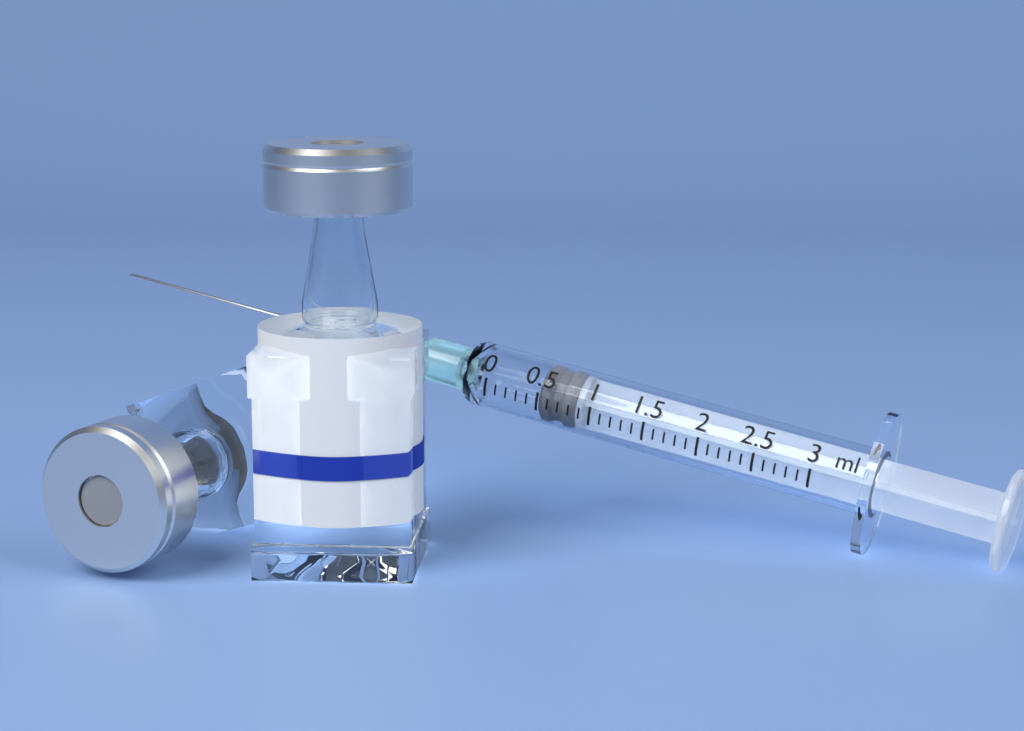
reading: 0.5 ml
